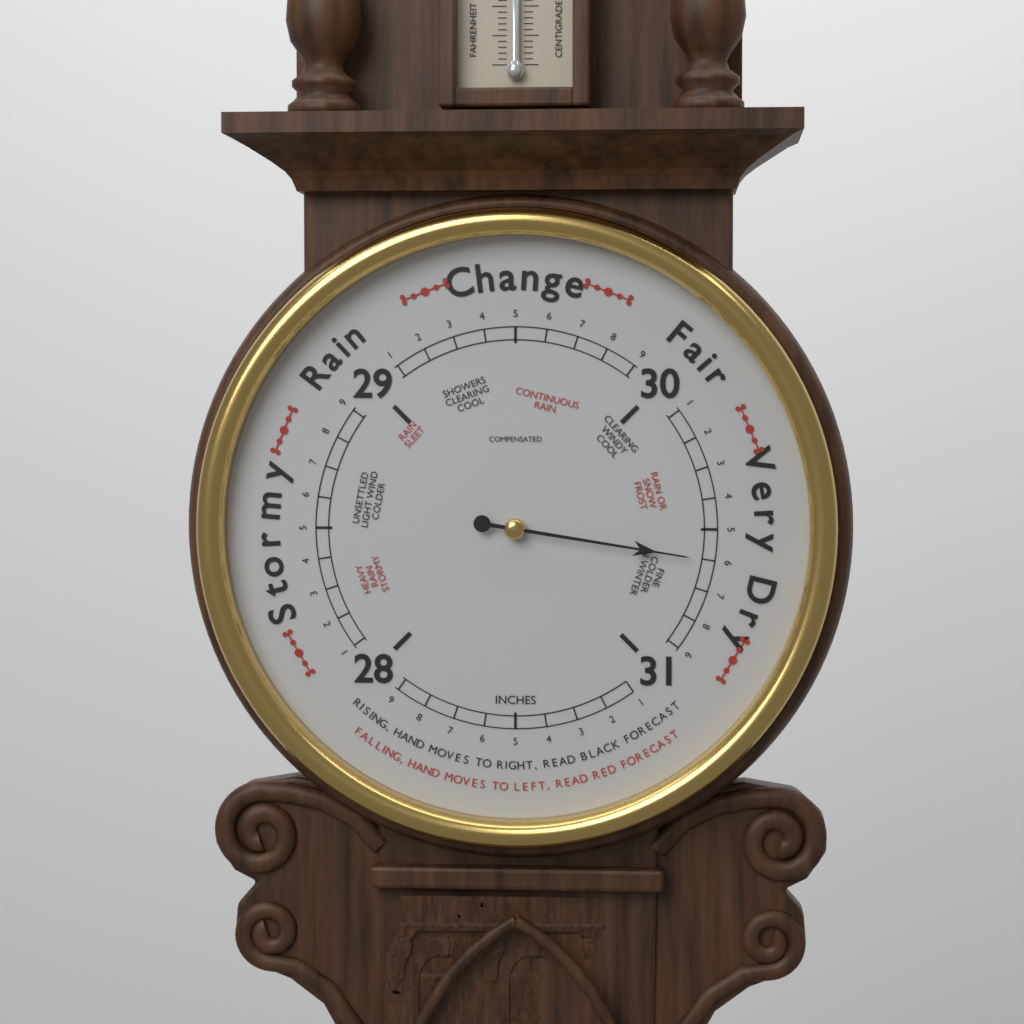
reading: 30.6 inHg
